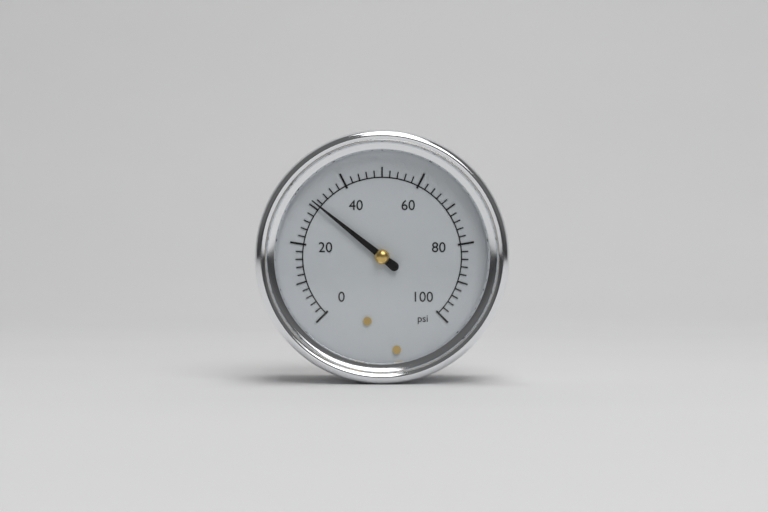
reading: 31 psi
